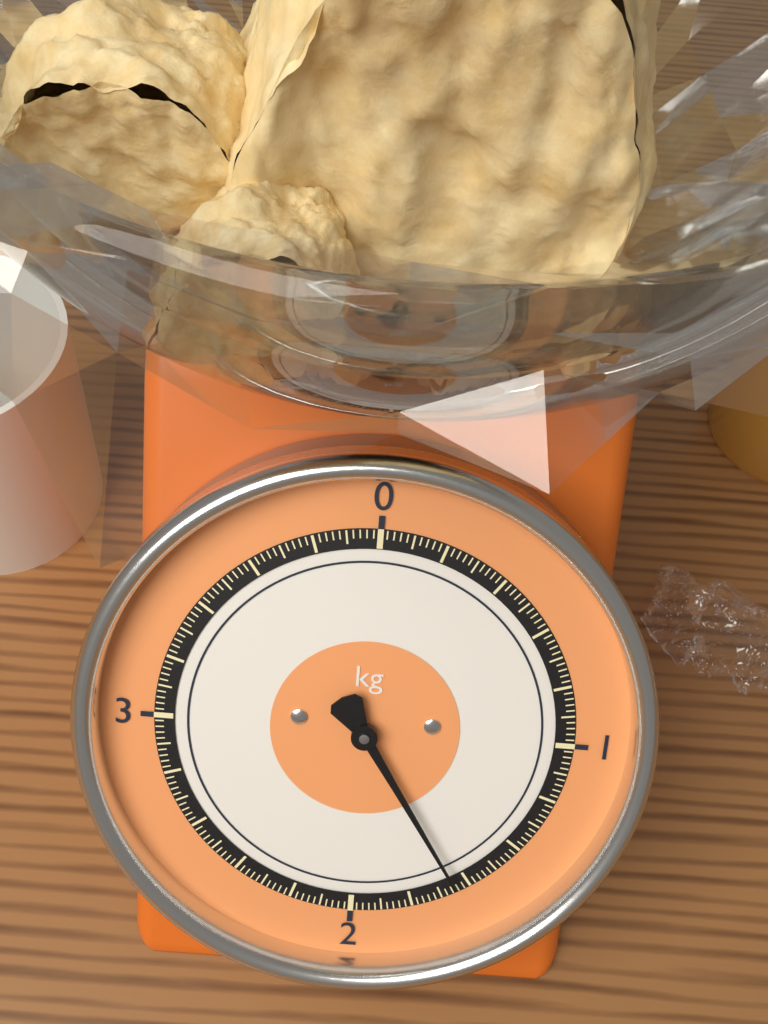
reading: 1.64 kg
